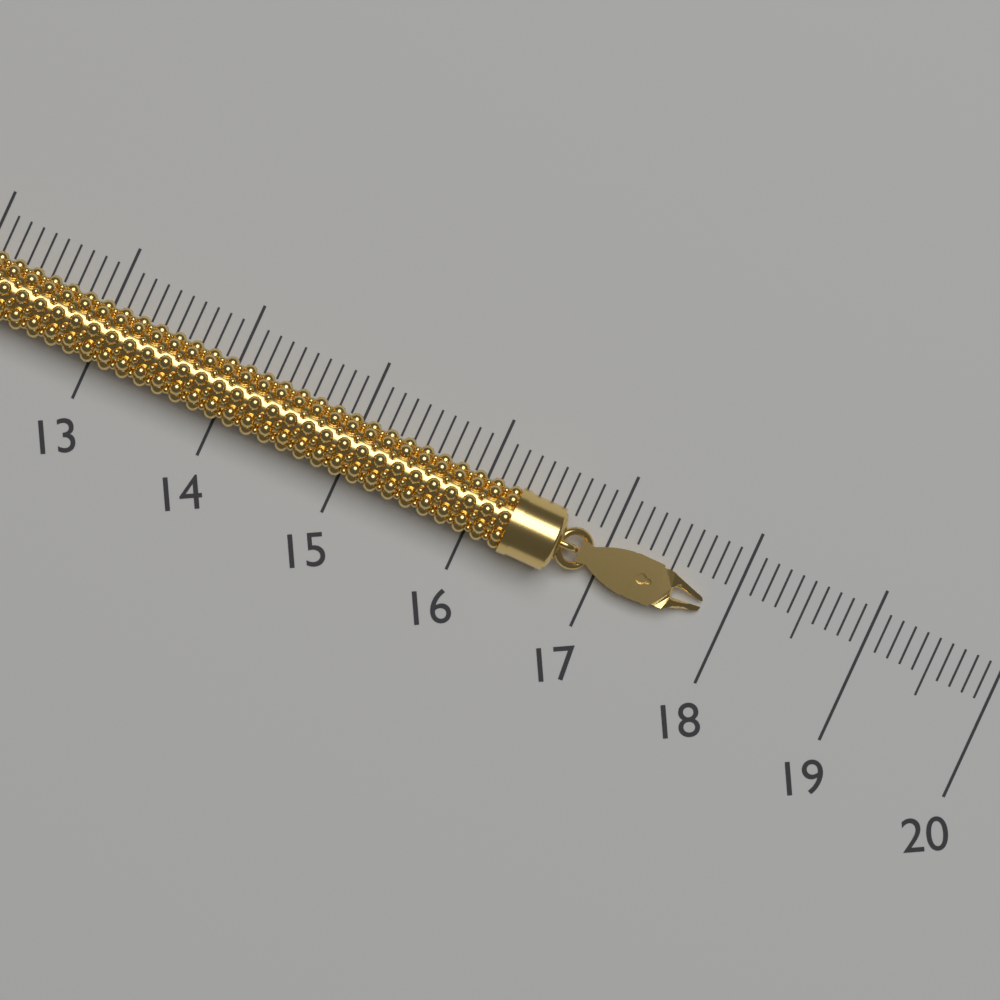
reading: 17.8 (no unit)
